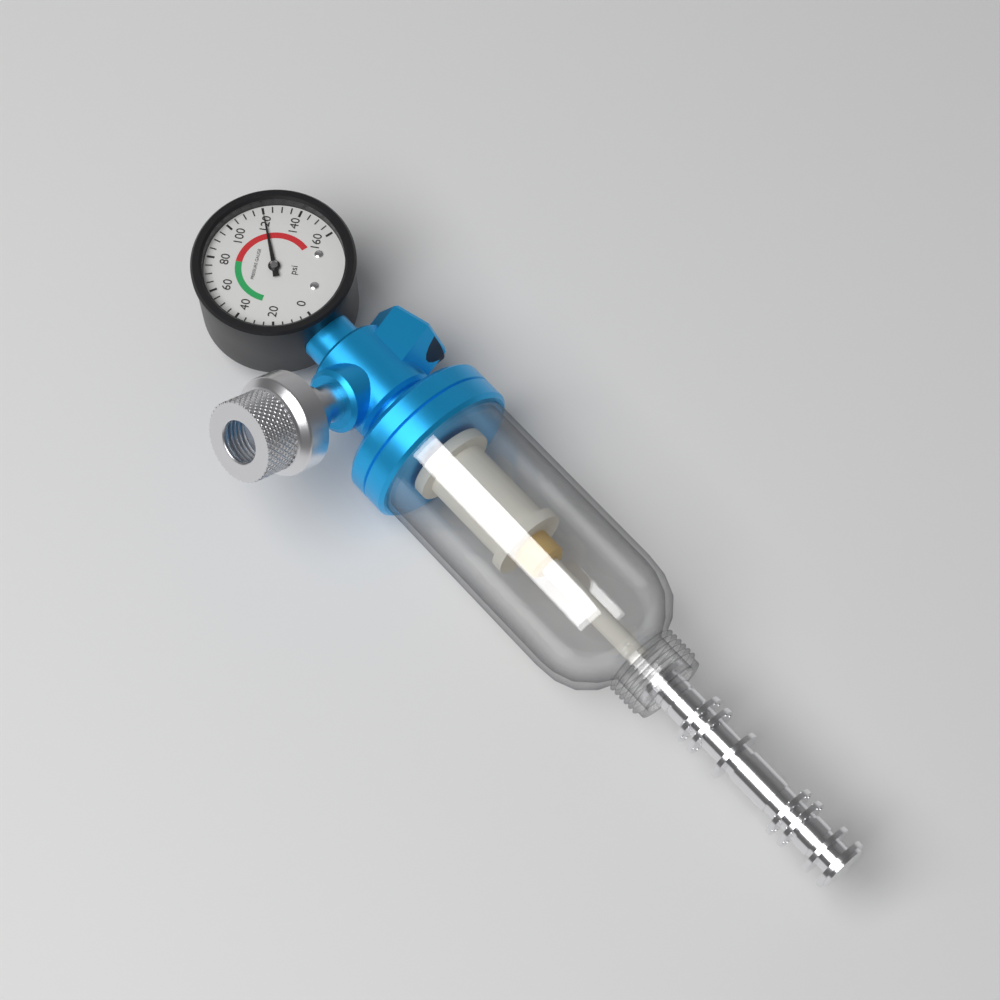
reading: 120 psi
